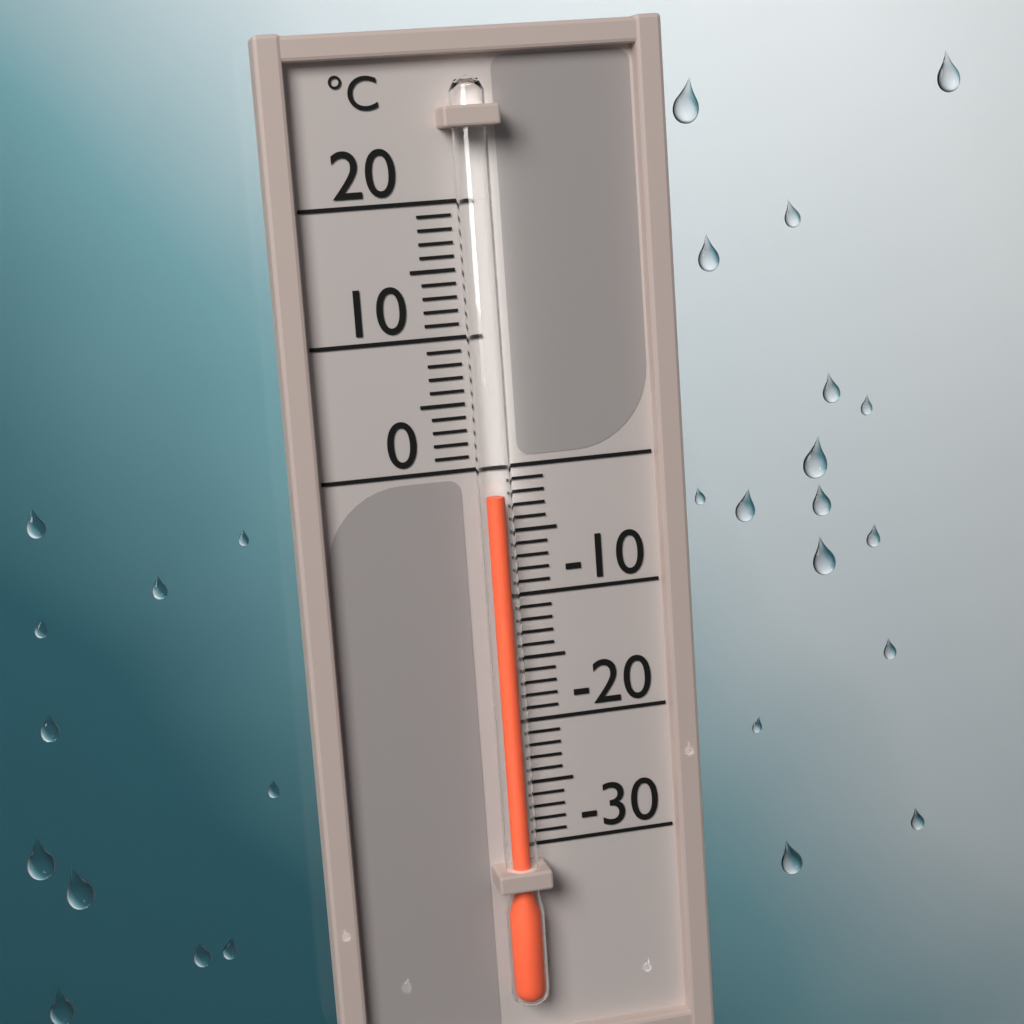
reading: -2 °C
